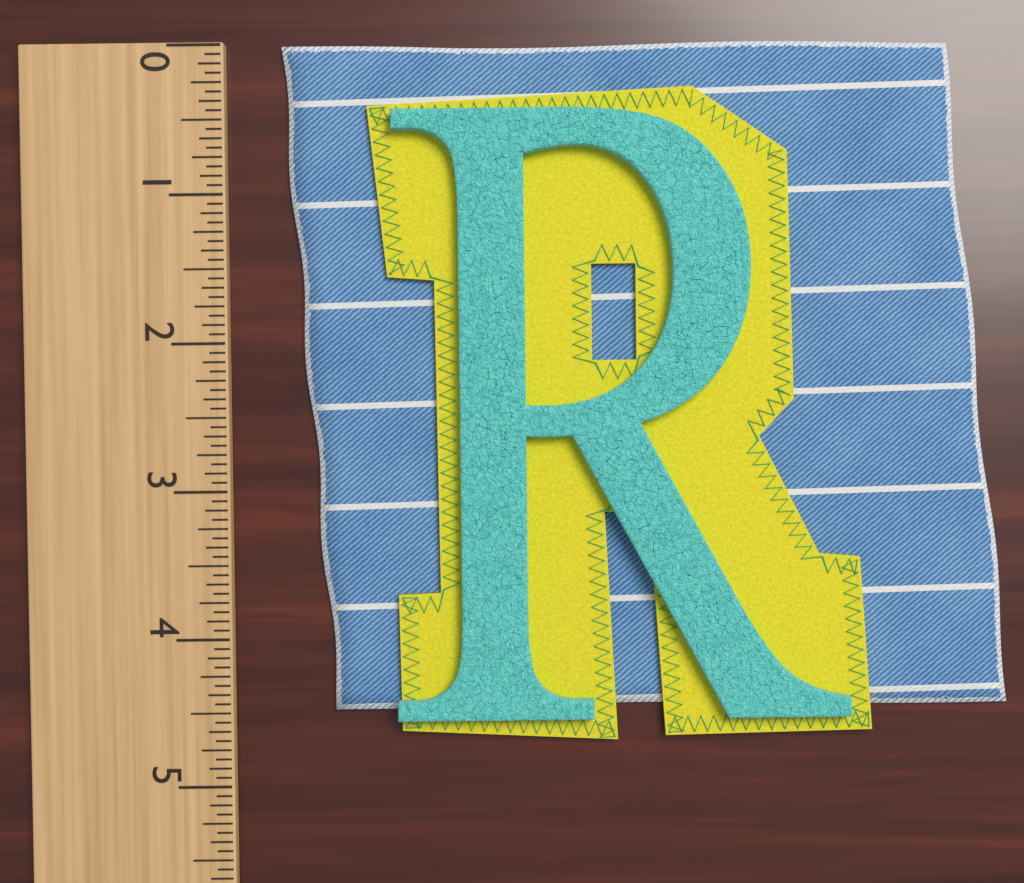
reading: 4.5000 (no unit)
